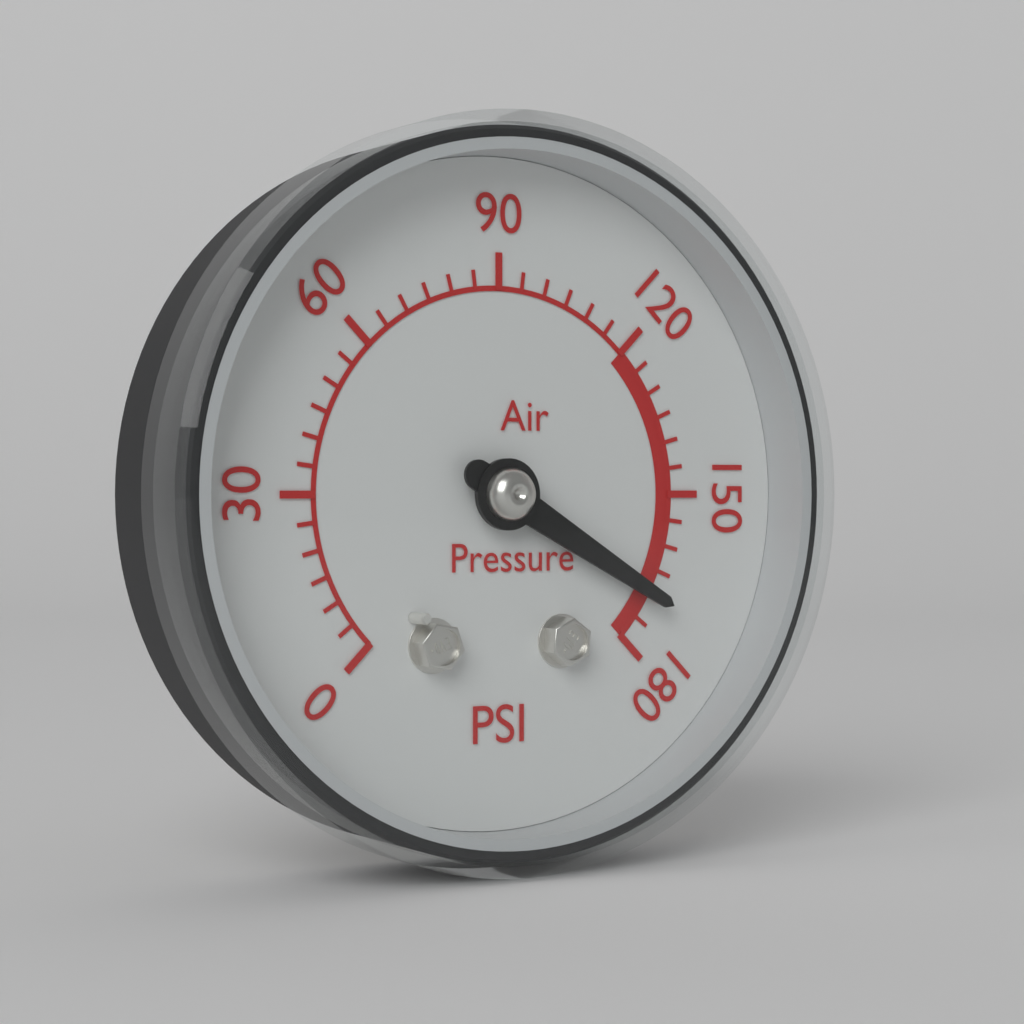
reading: 170 psi
